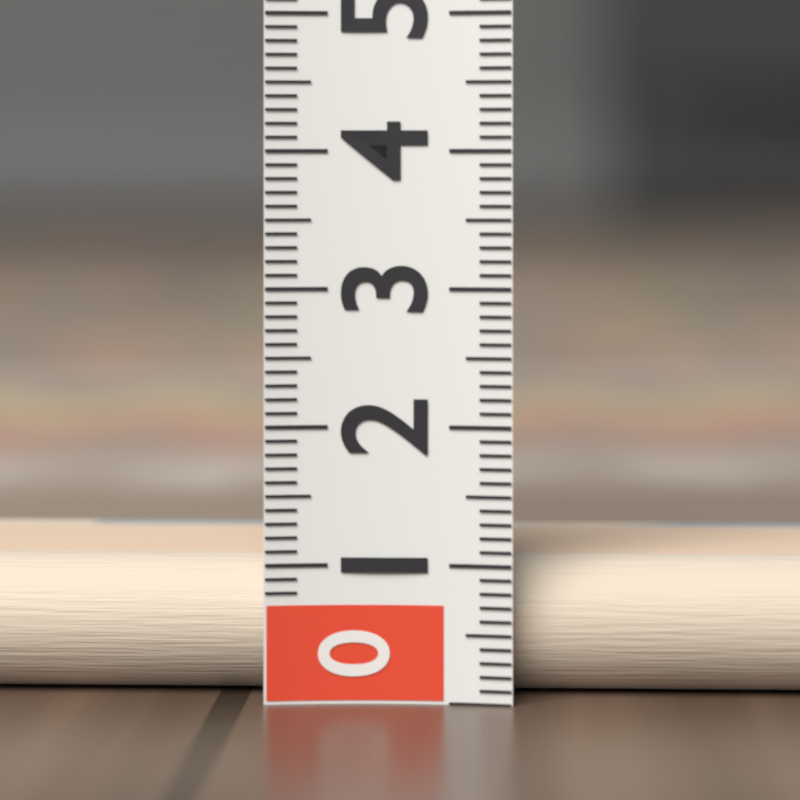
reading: 1.0 (no unit)
